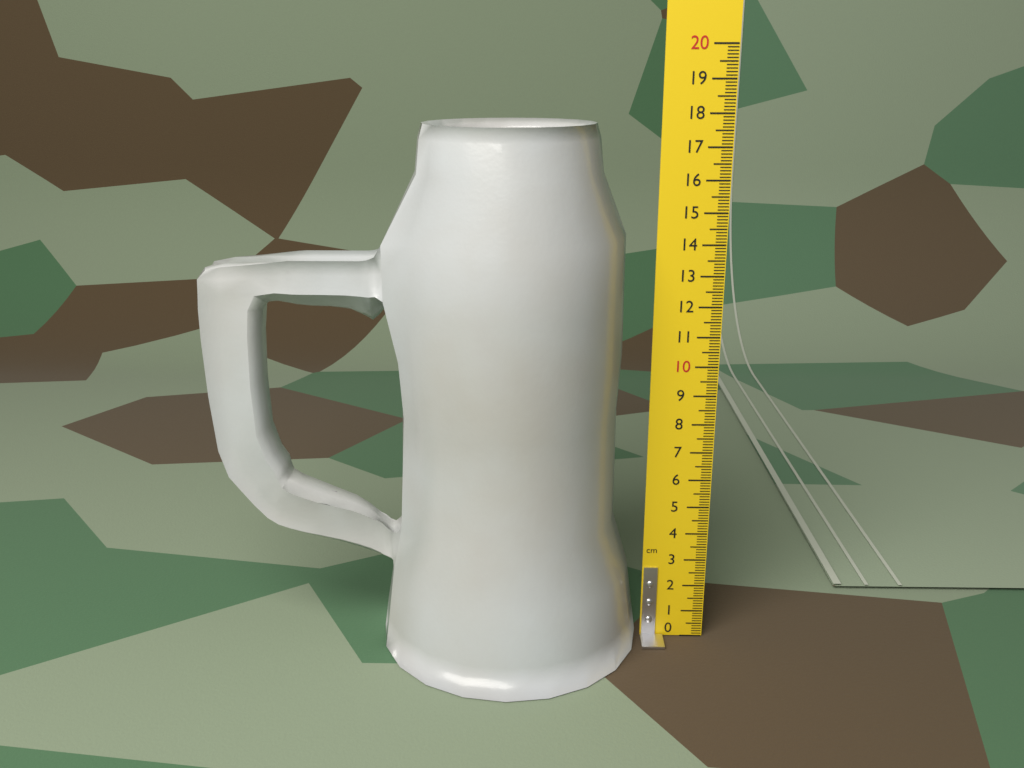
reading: 17.7 cm
